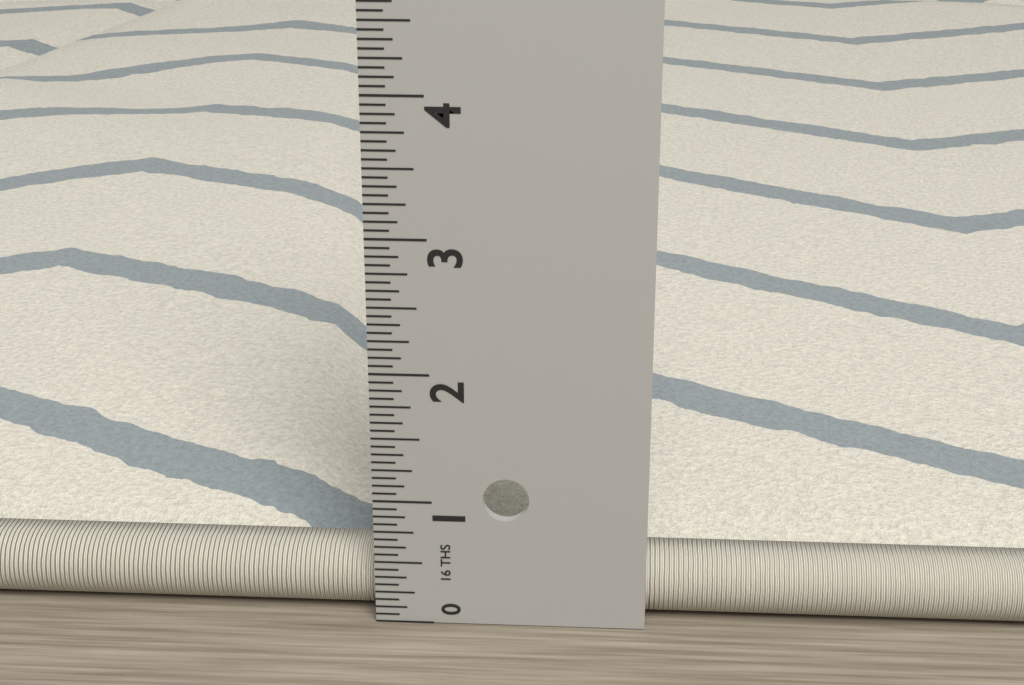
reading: 0.9375 in
